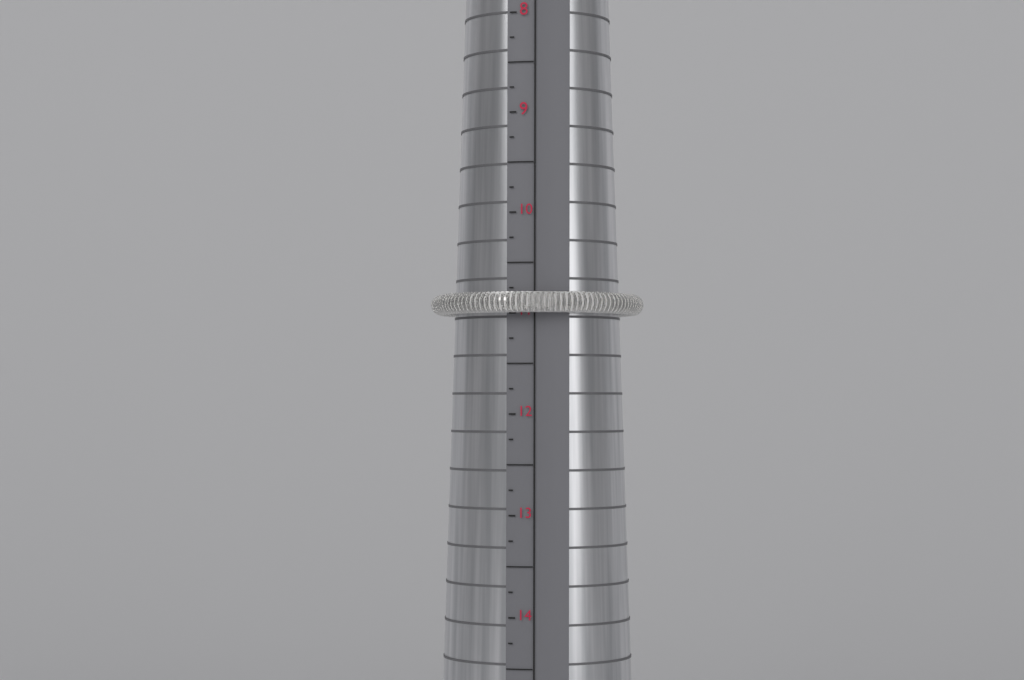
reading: 11.00 (no unit)
